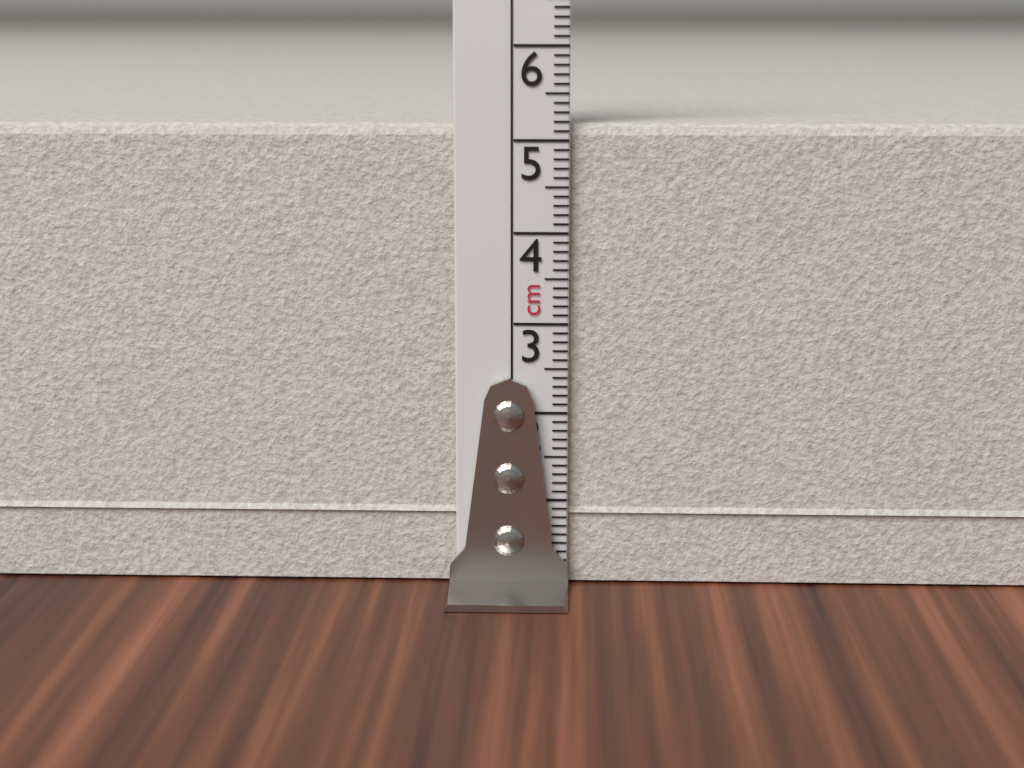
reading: 5.2 cm
